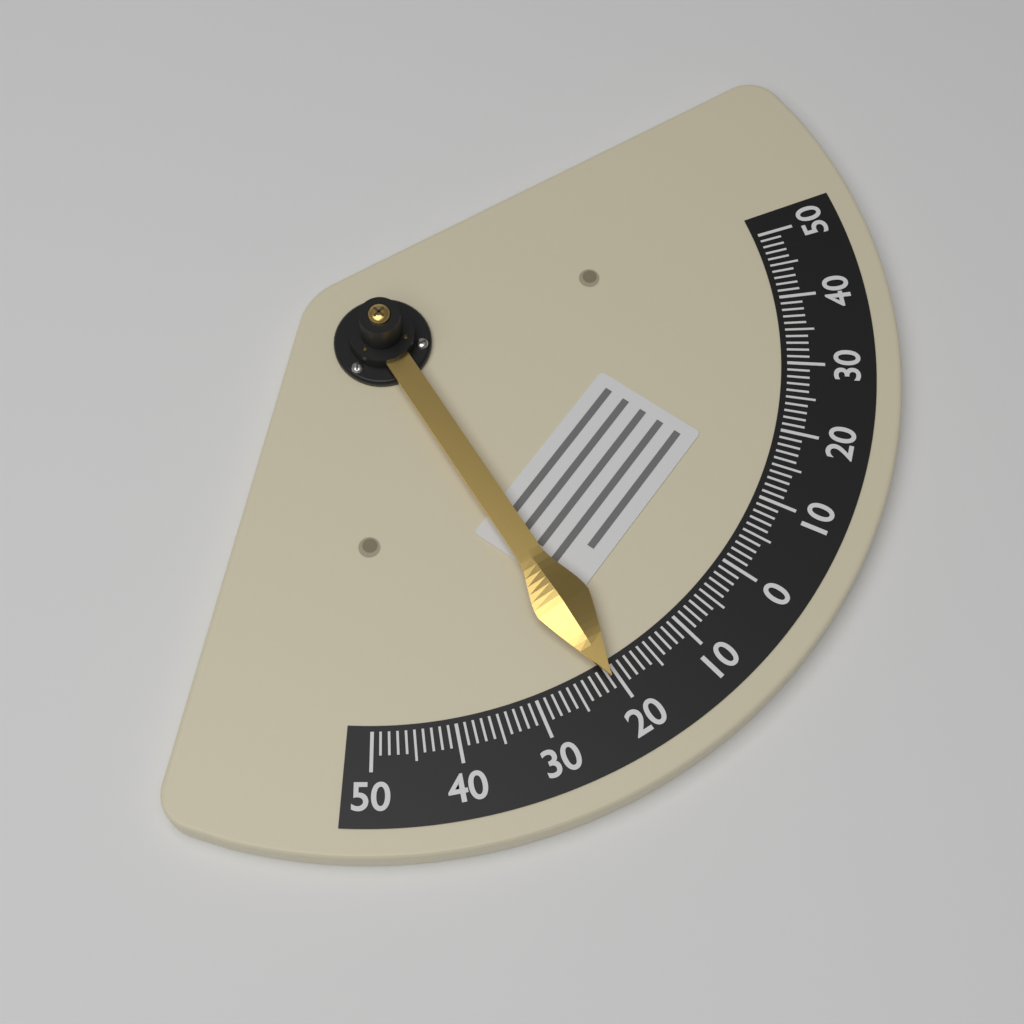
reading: -21 (no unit)
